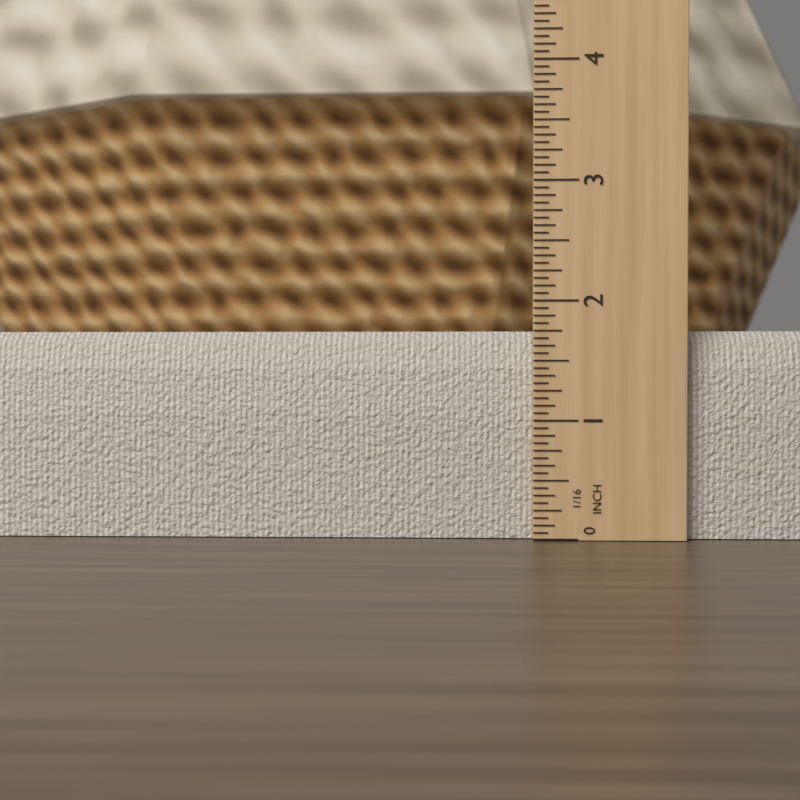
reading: 1.7500 in
